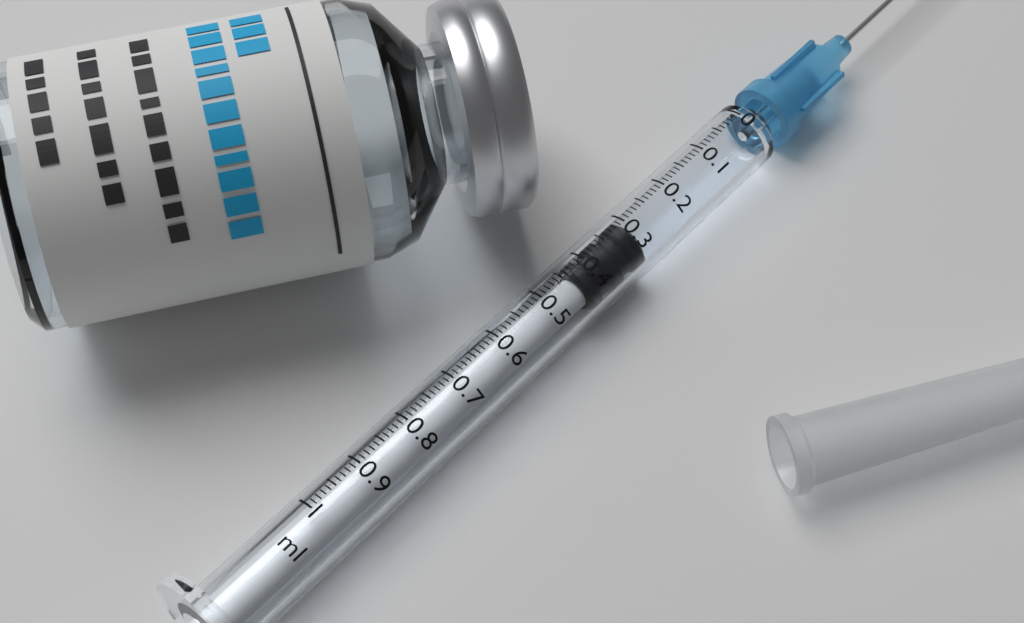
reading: 0.30 ml
